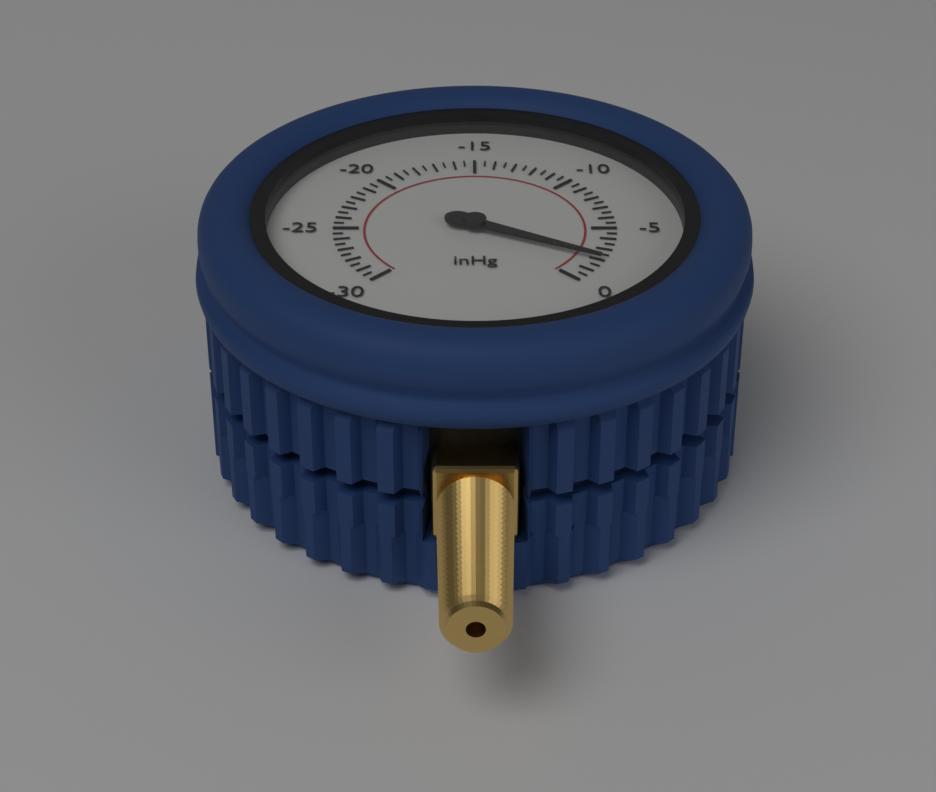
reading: -2.0 inHg
